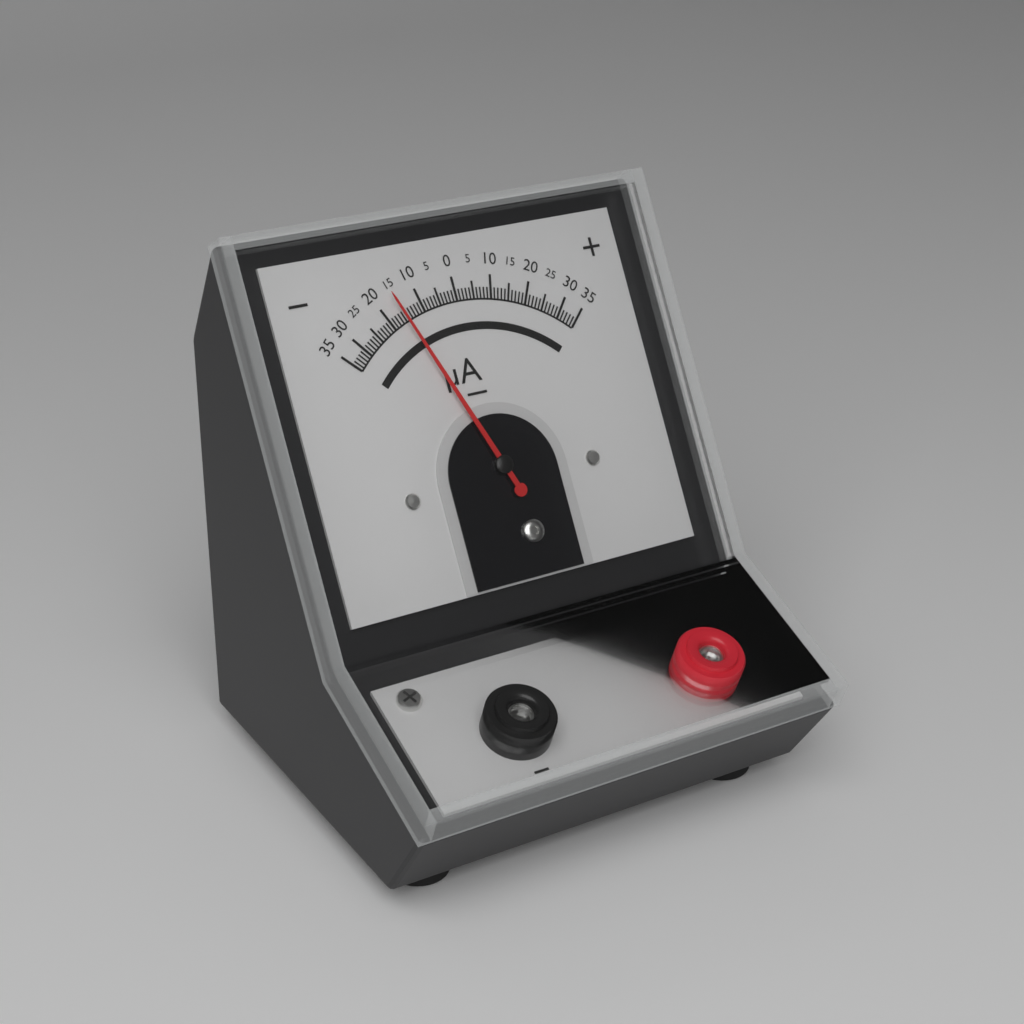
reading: -16 µA
